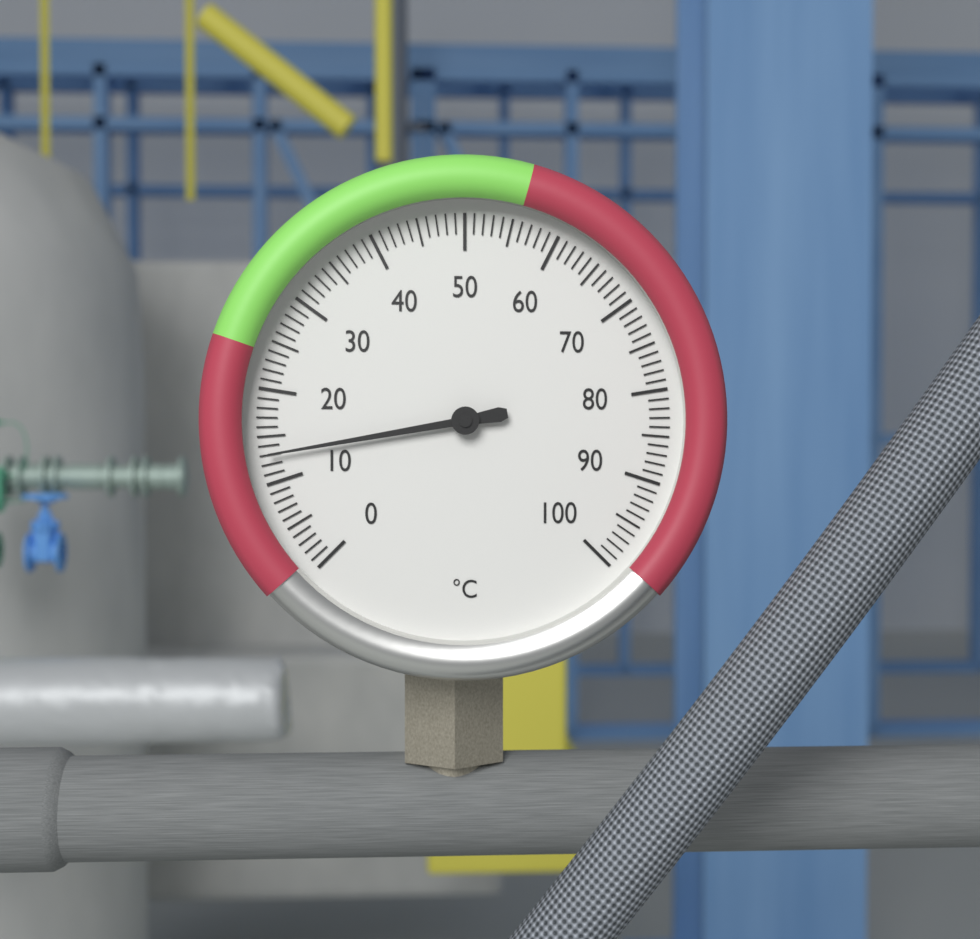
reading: 13 °C
